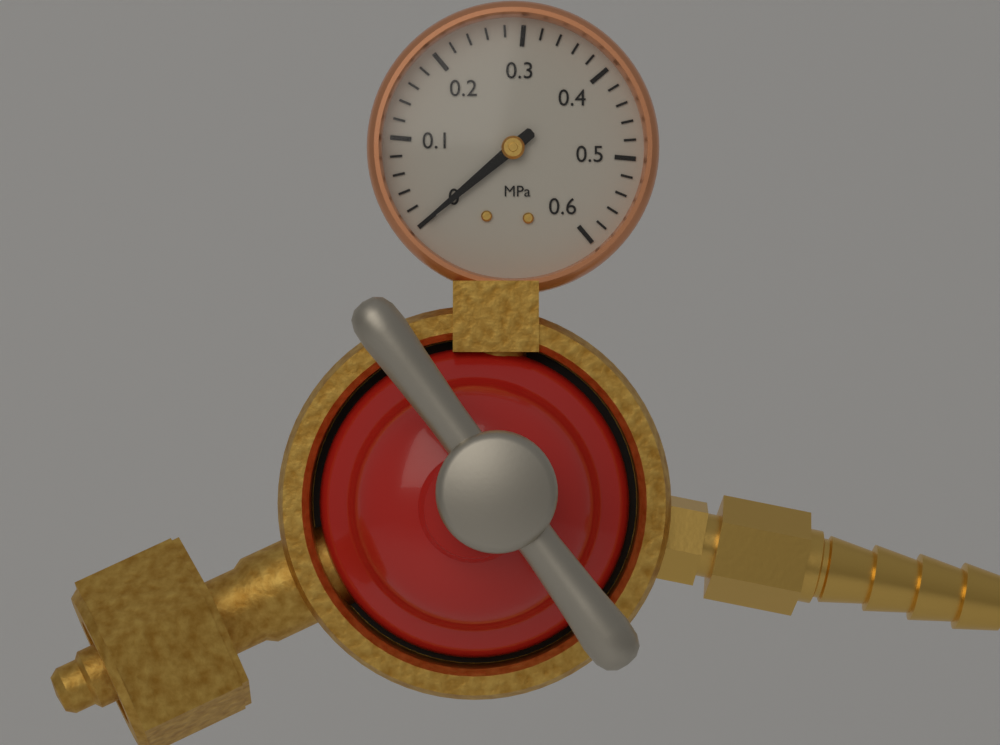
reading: 0.00 MPa
